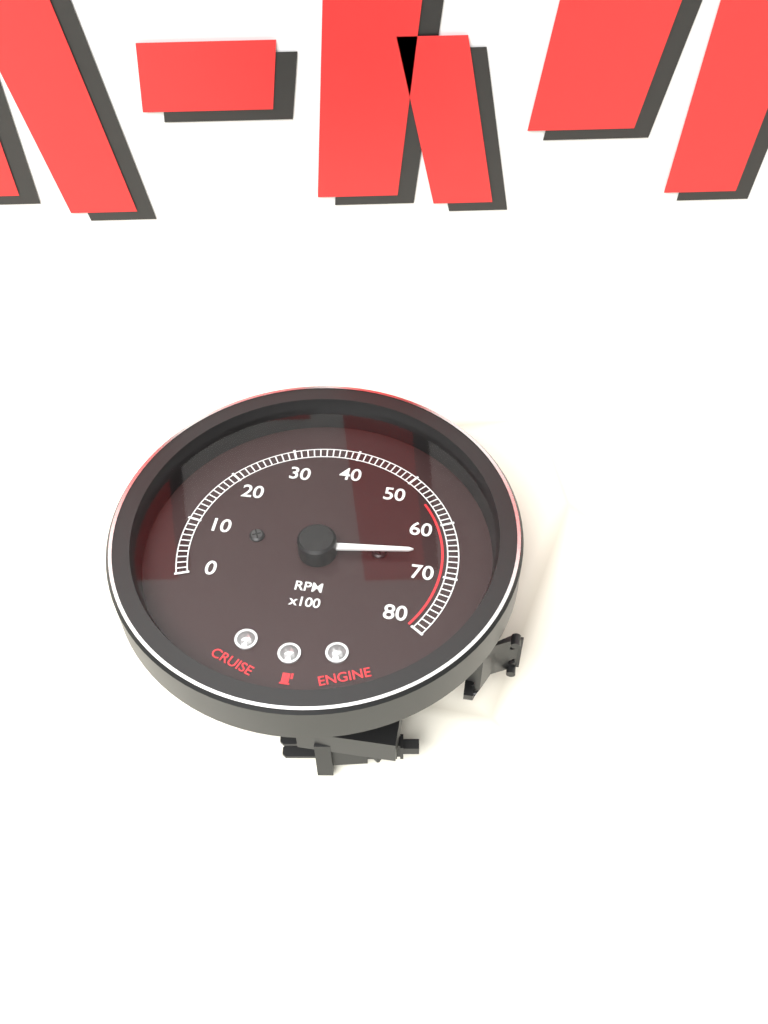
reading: 6600 RPM
